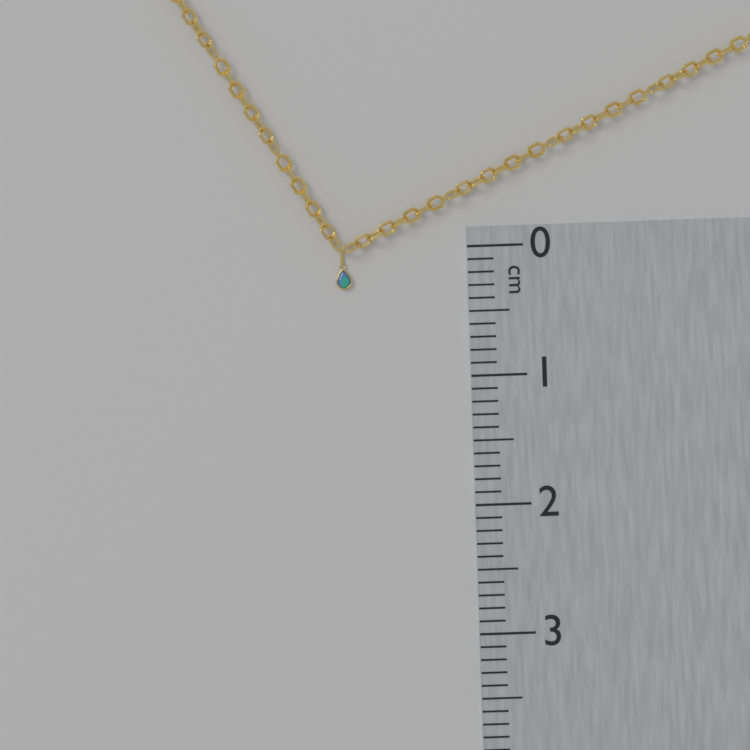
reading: 0.3 cm
